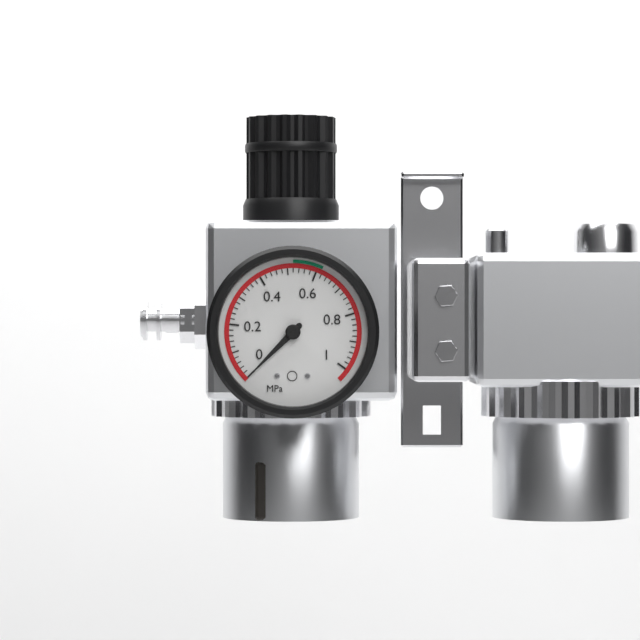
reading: 0.00 MPa
